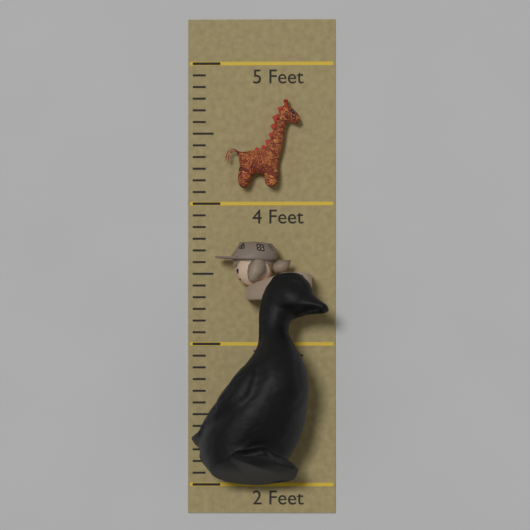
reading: 3.499999 Feet
